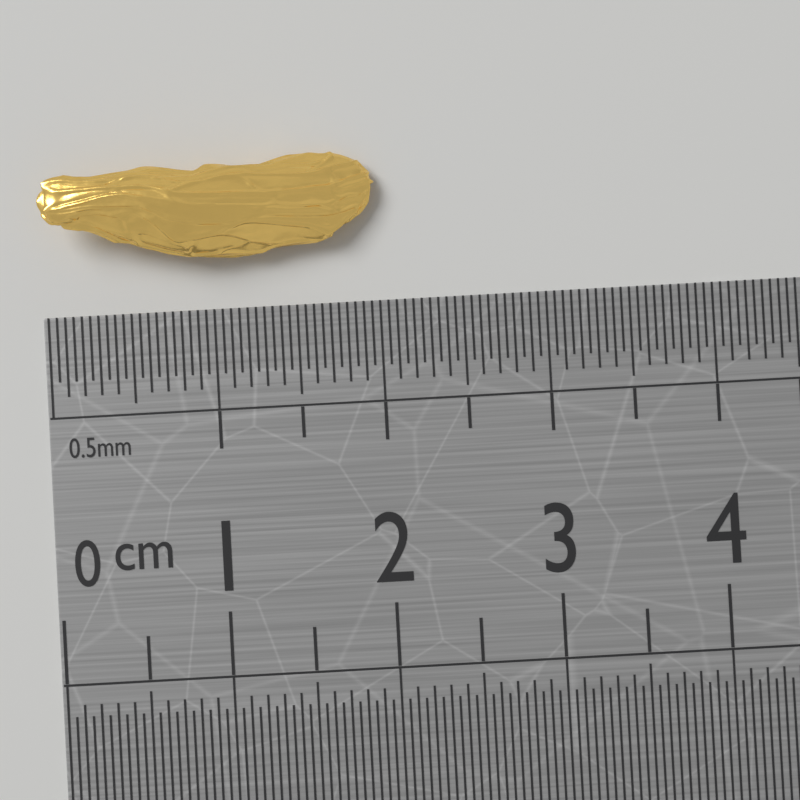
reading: 2.00 cm
